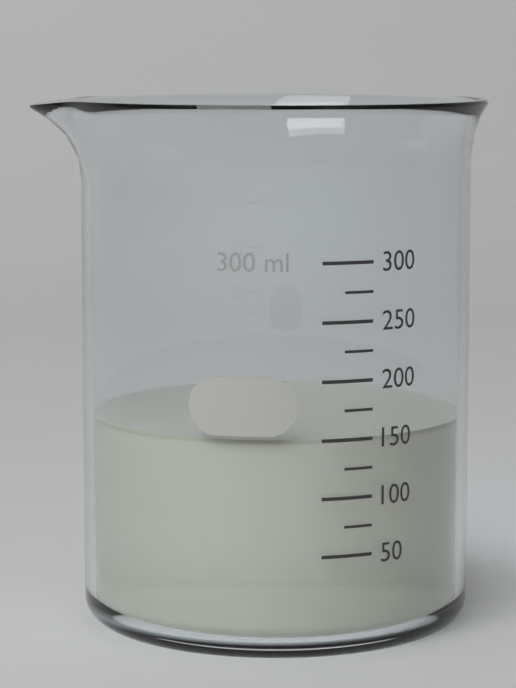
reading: 150 ml
